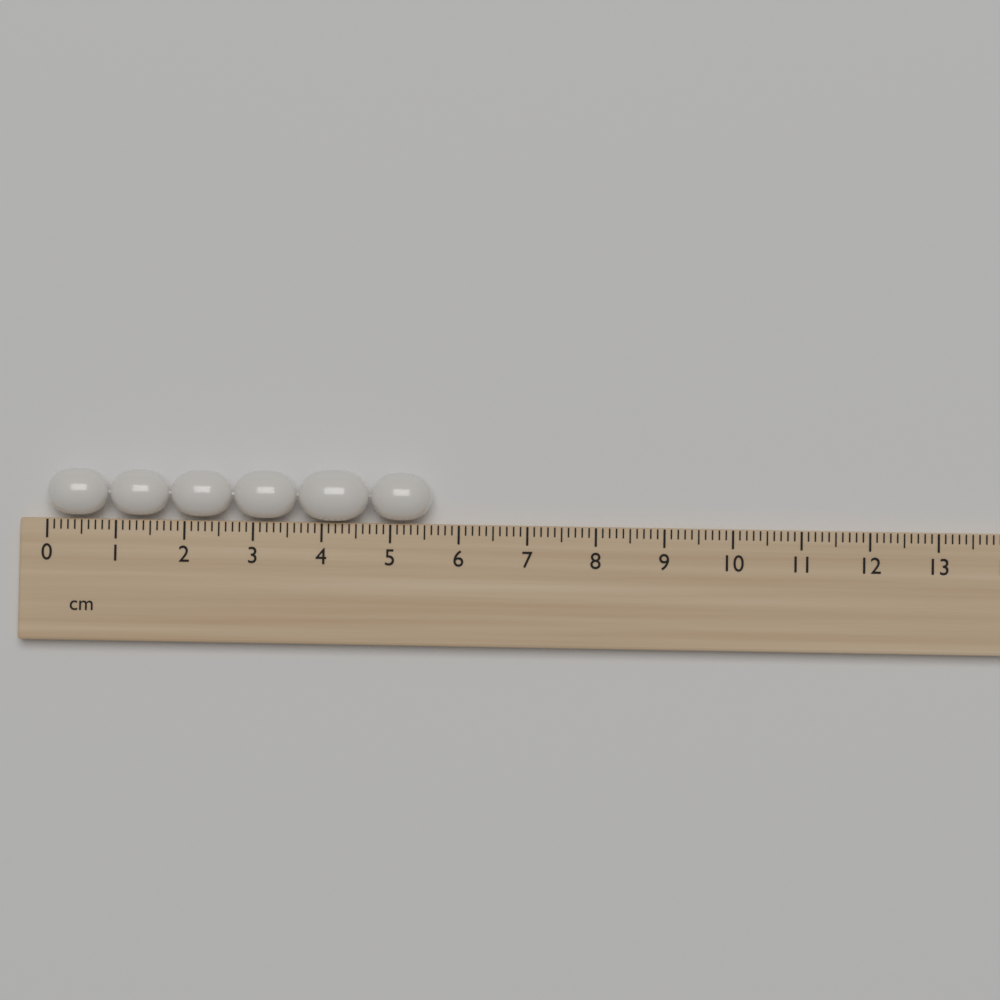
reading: 5.6 cm
